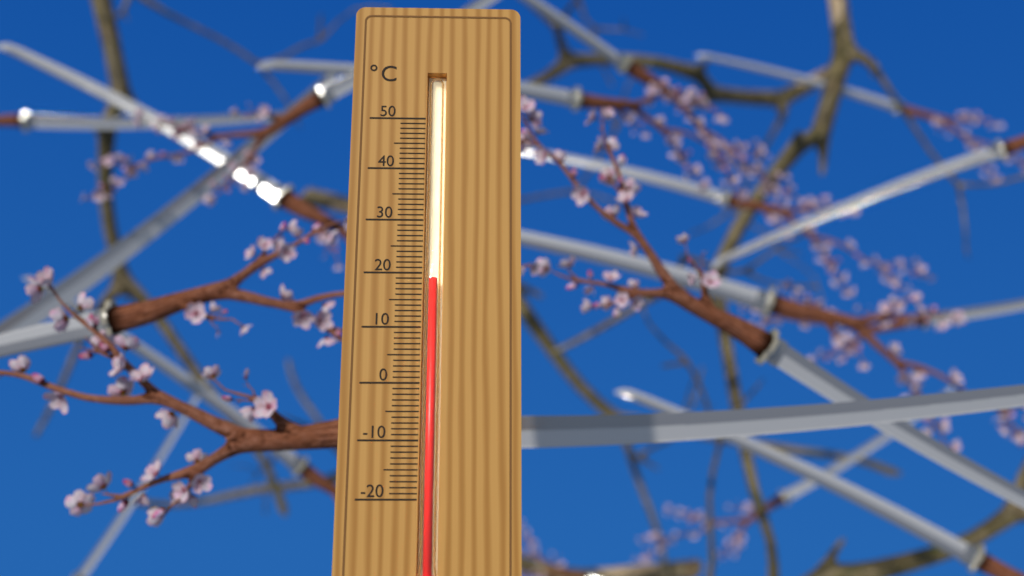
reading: 19 °C
